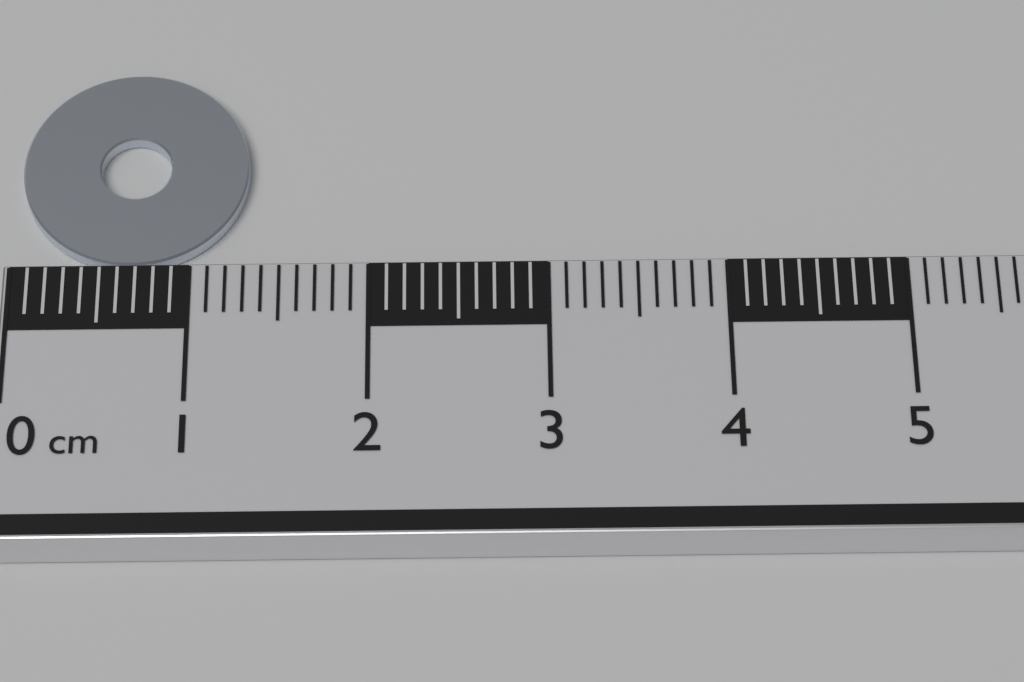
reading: 1.3 cm
